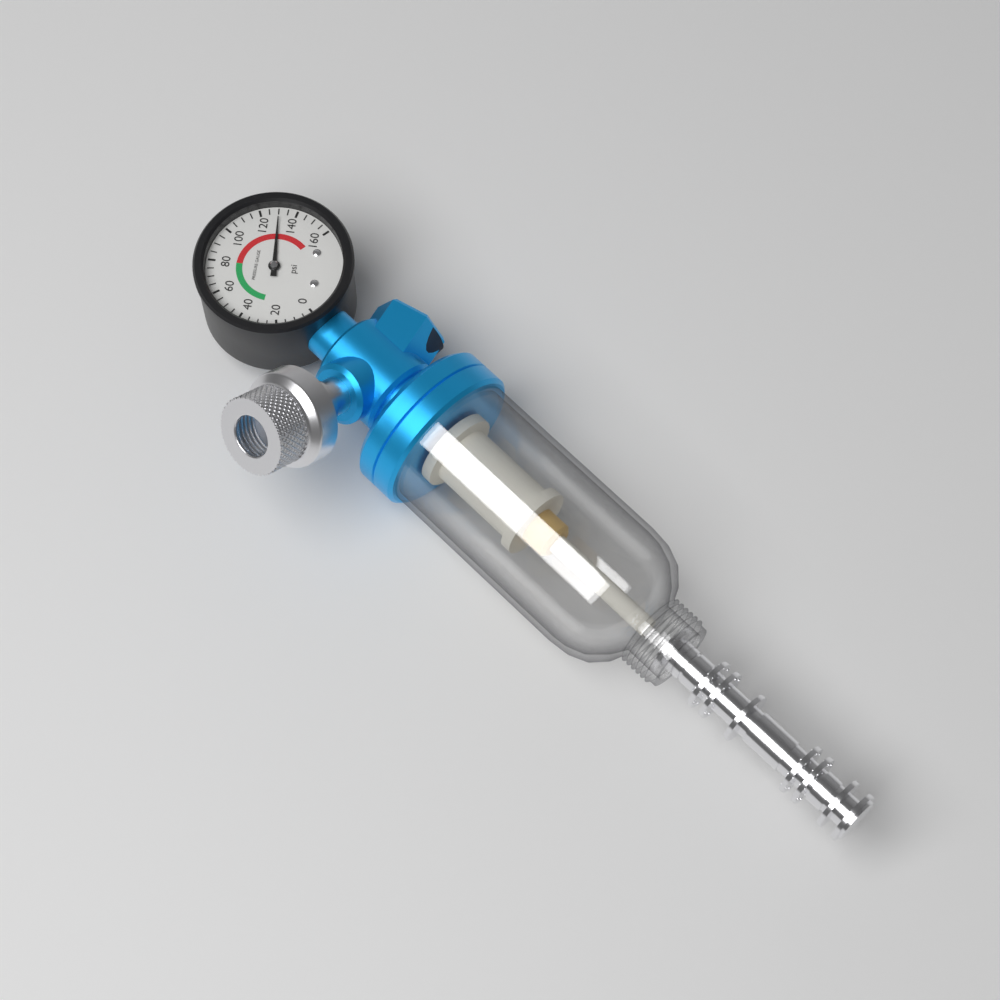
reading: 130 psi
